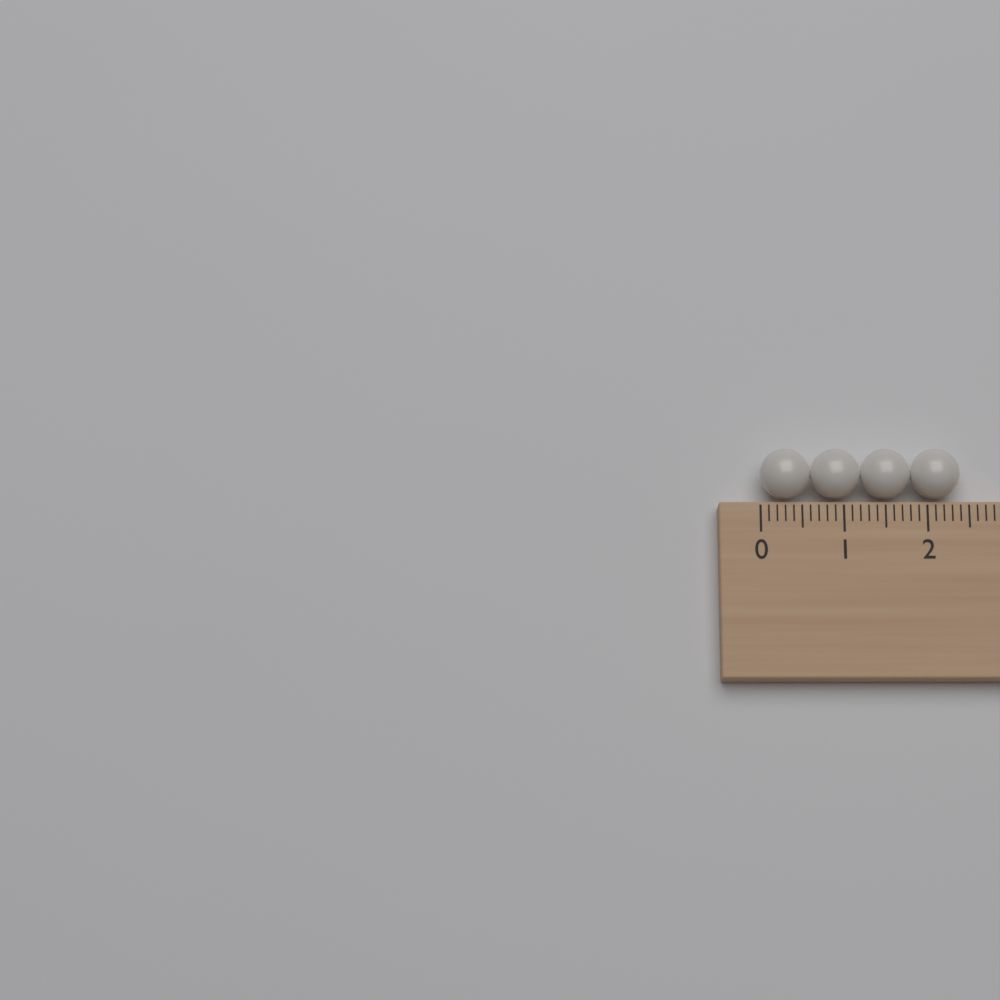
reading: 2.4 (no unit)
